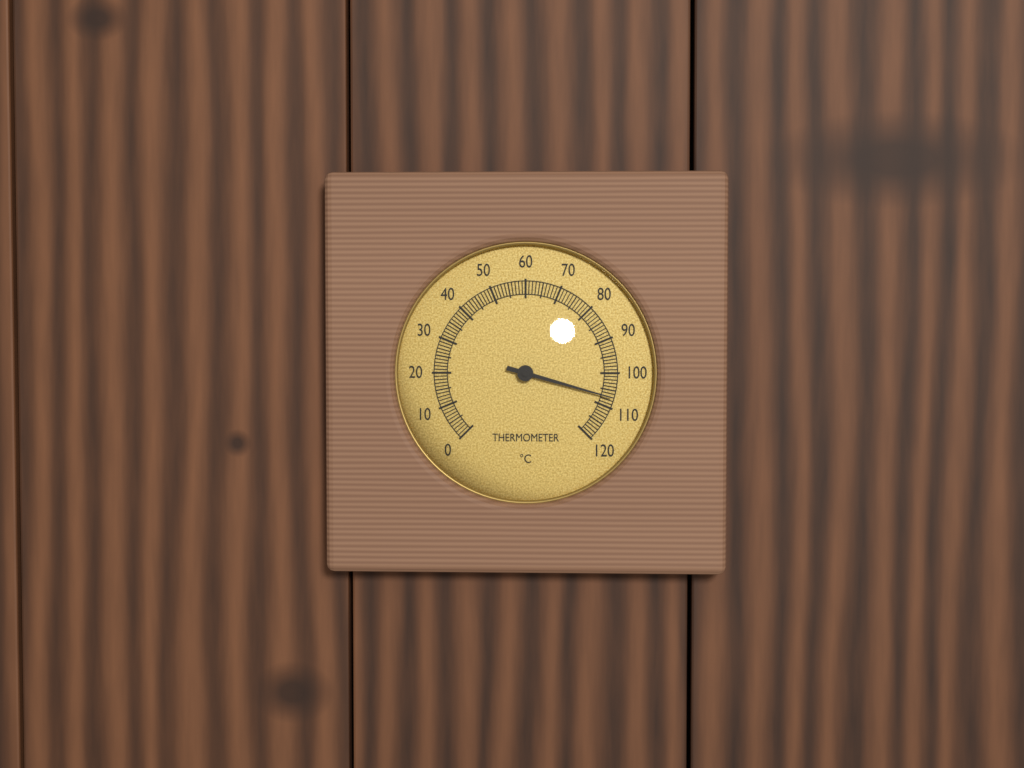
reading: 107 °C
